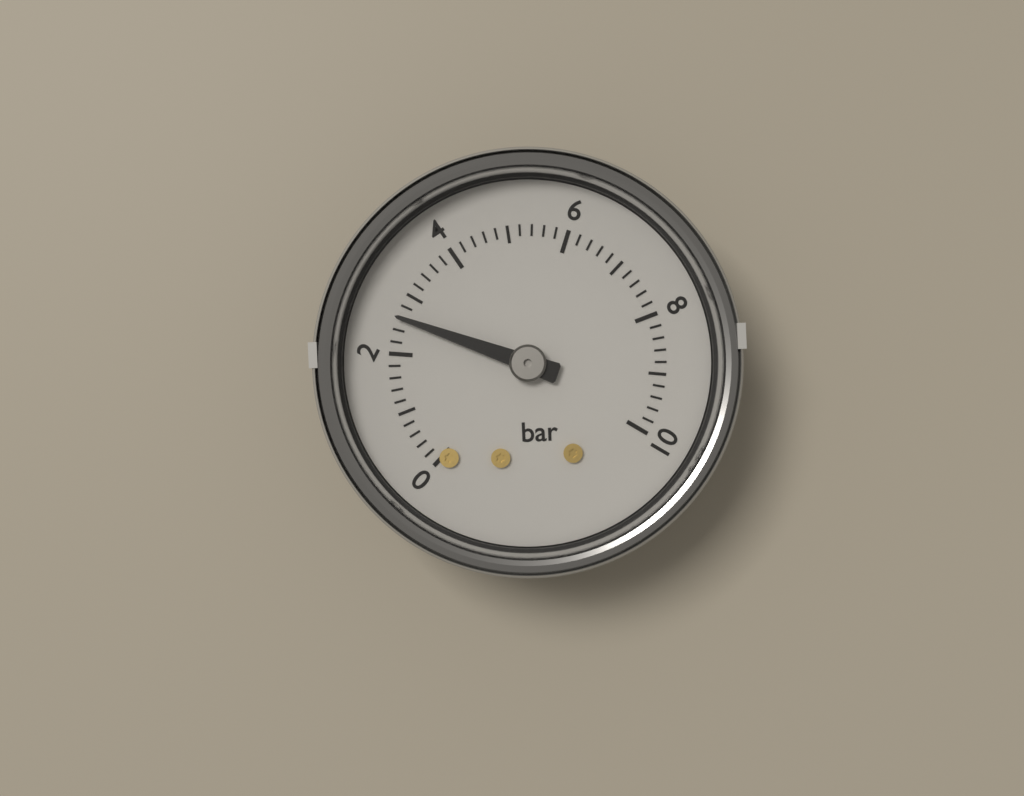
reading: 2.6 bar
